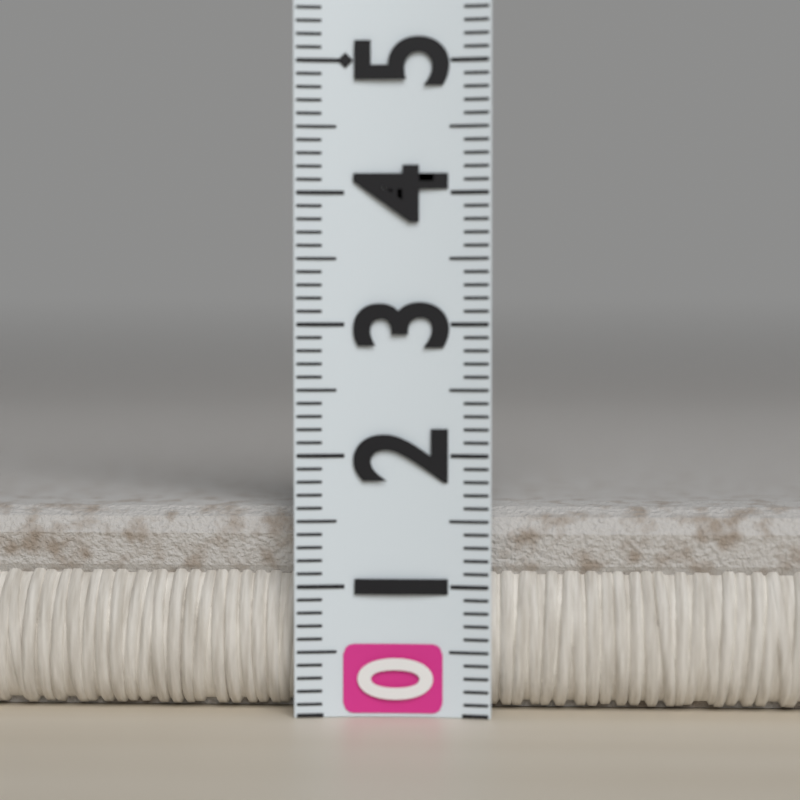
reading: 1.6 (no unit)
